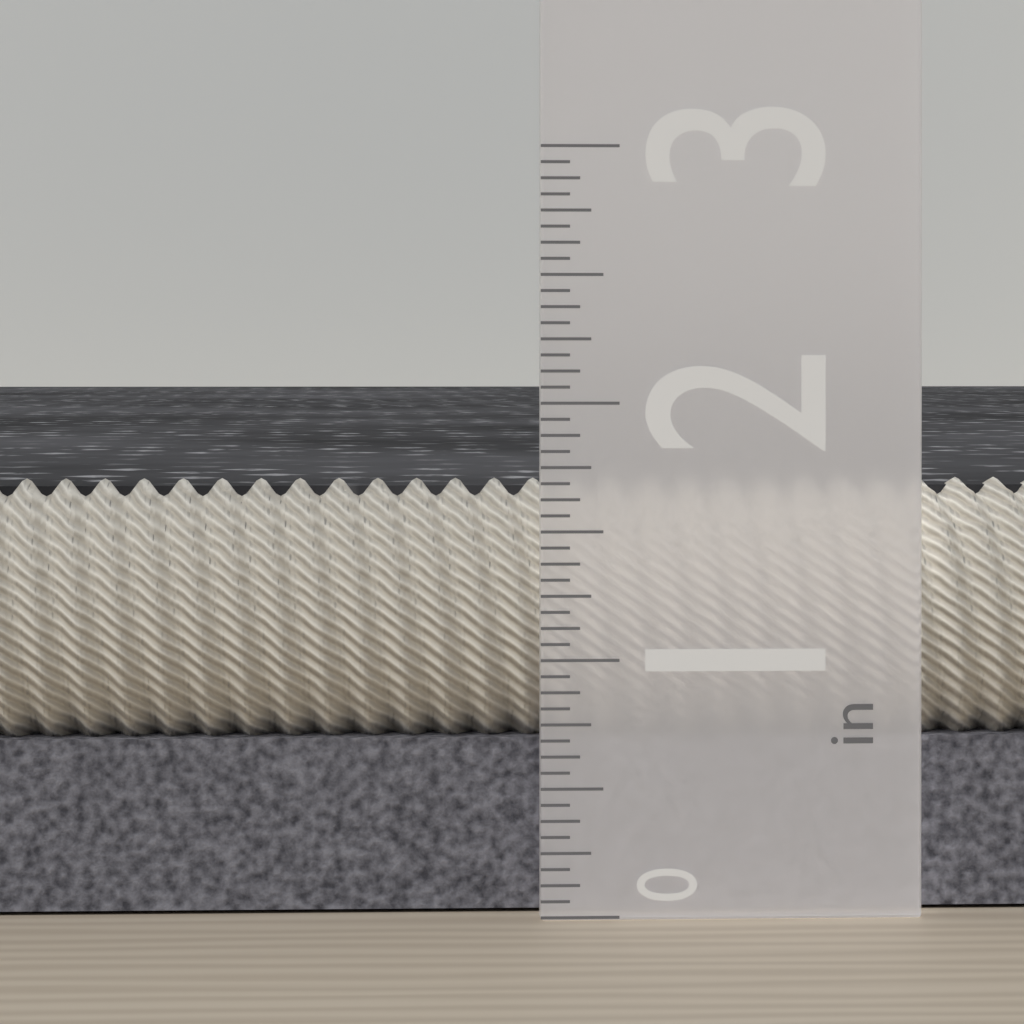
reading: 1.6875 in
